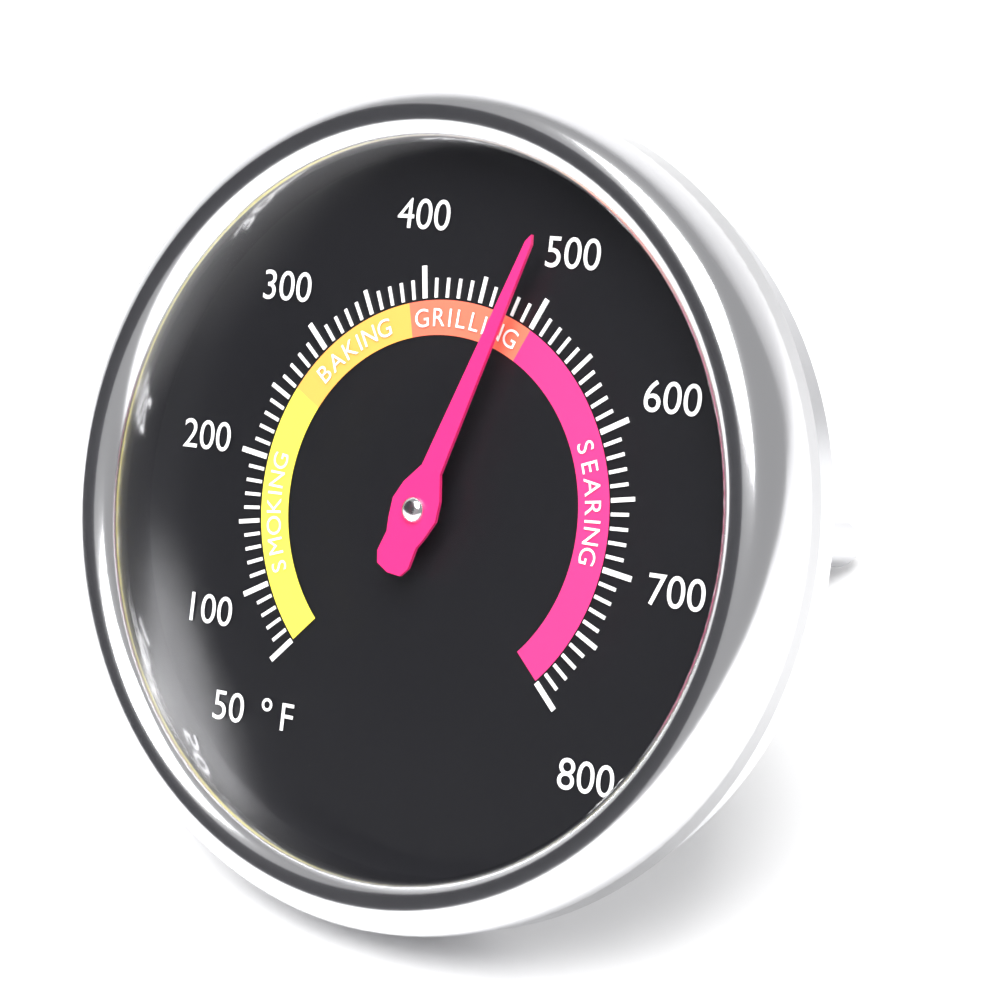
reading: 480 °F
